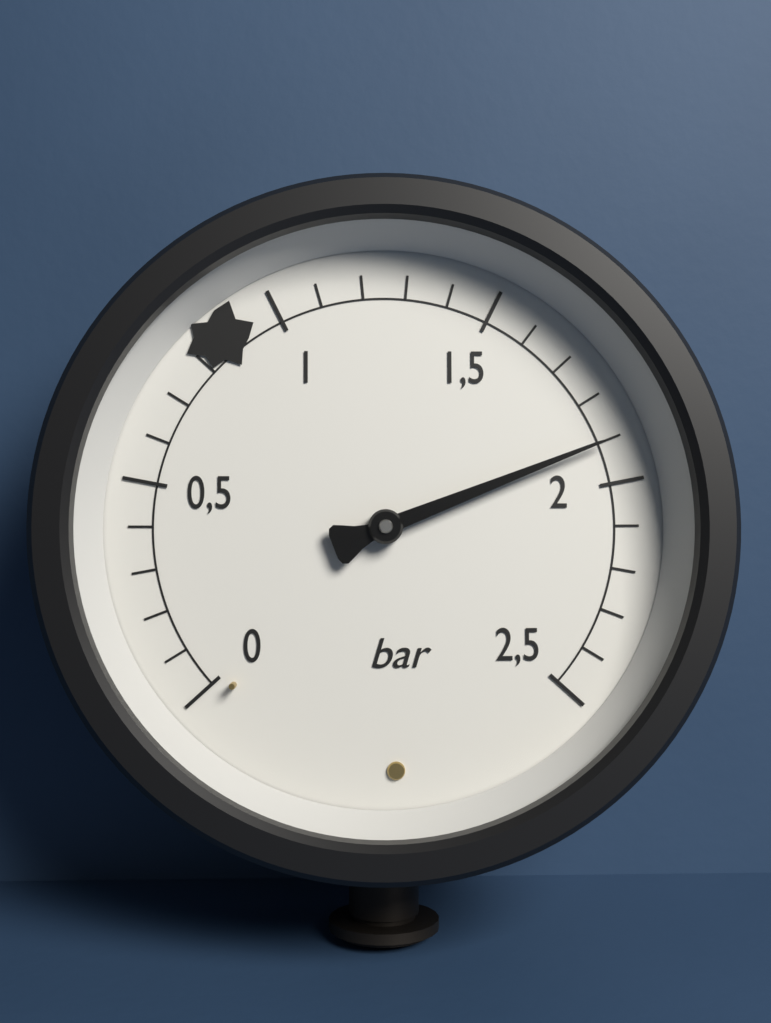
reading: 1.9 bar
